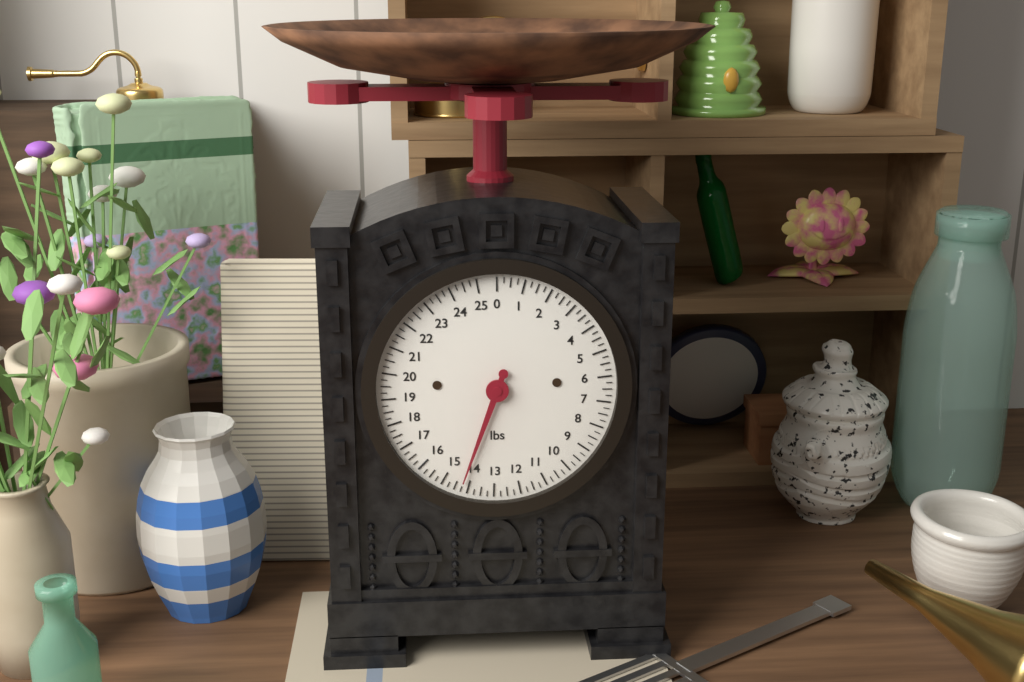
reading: 14.25 lbs
